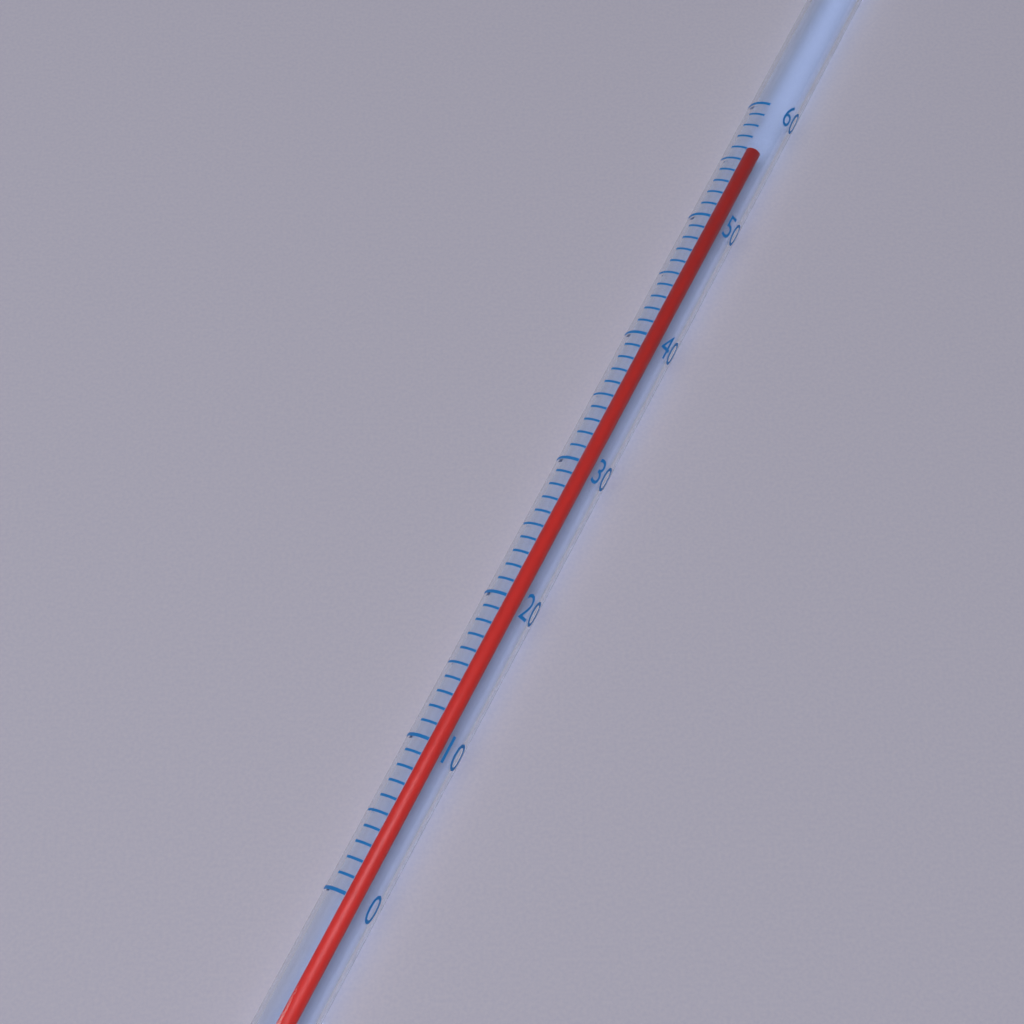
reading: 57 (no unit)
